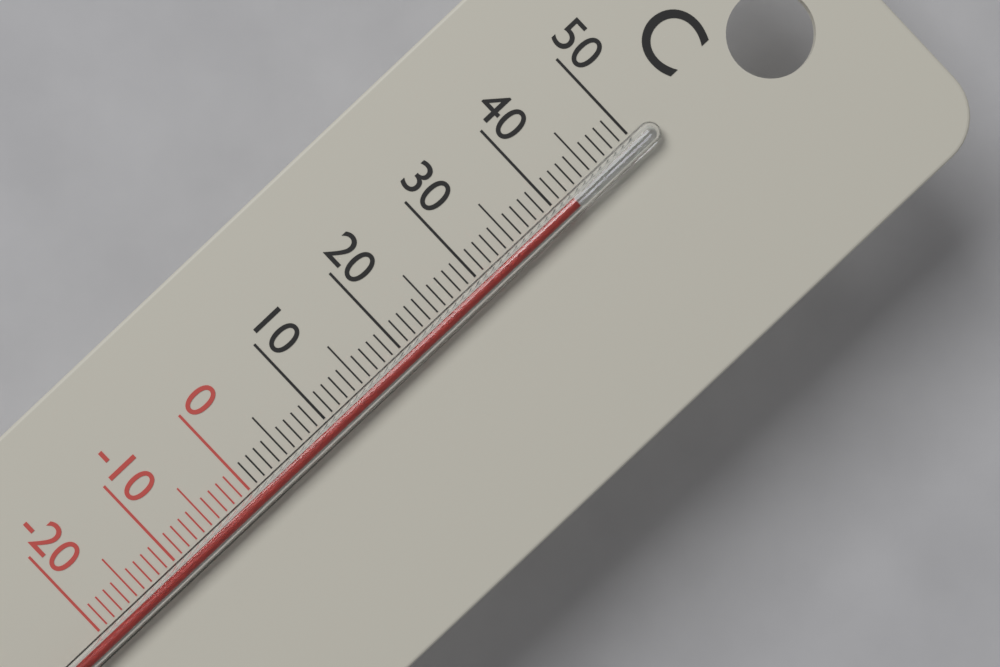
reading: 42 °C
